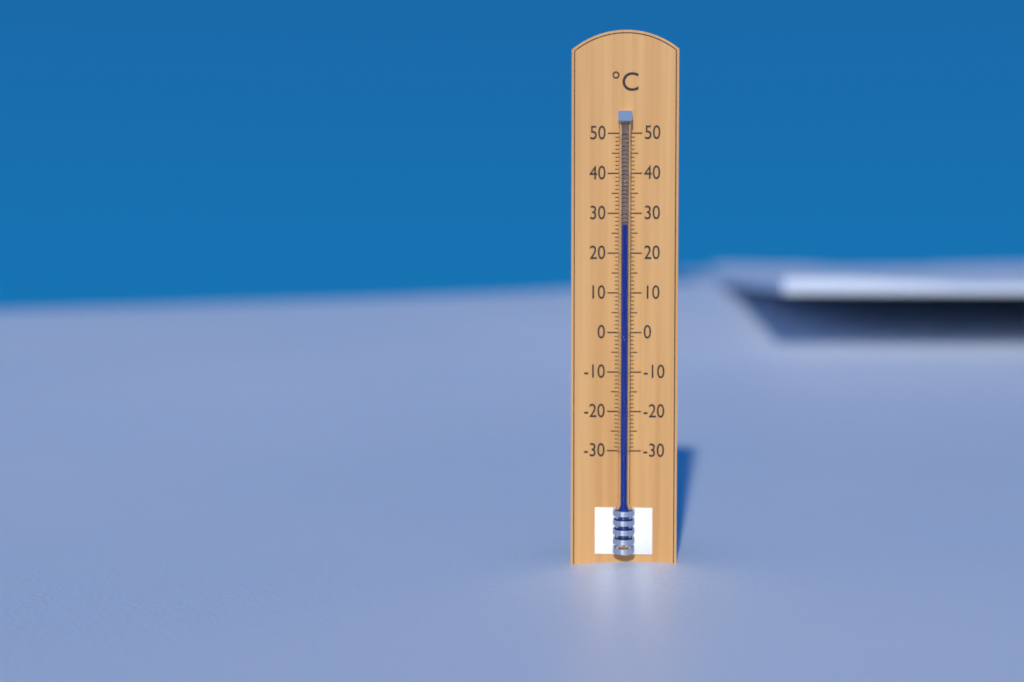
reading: 27 °C
